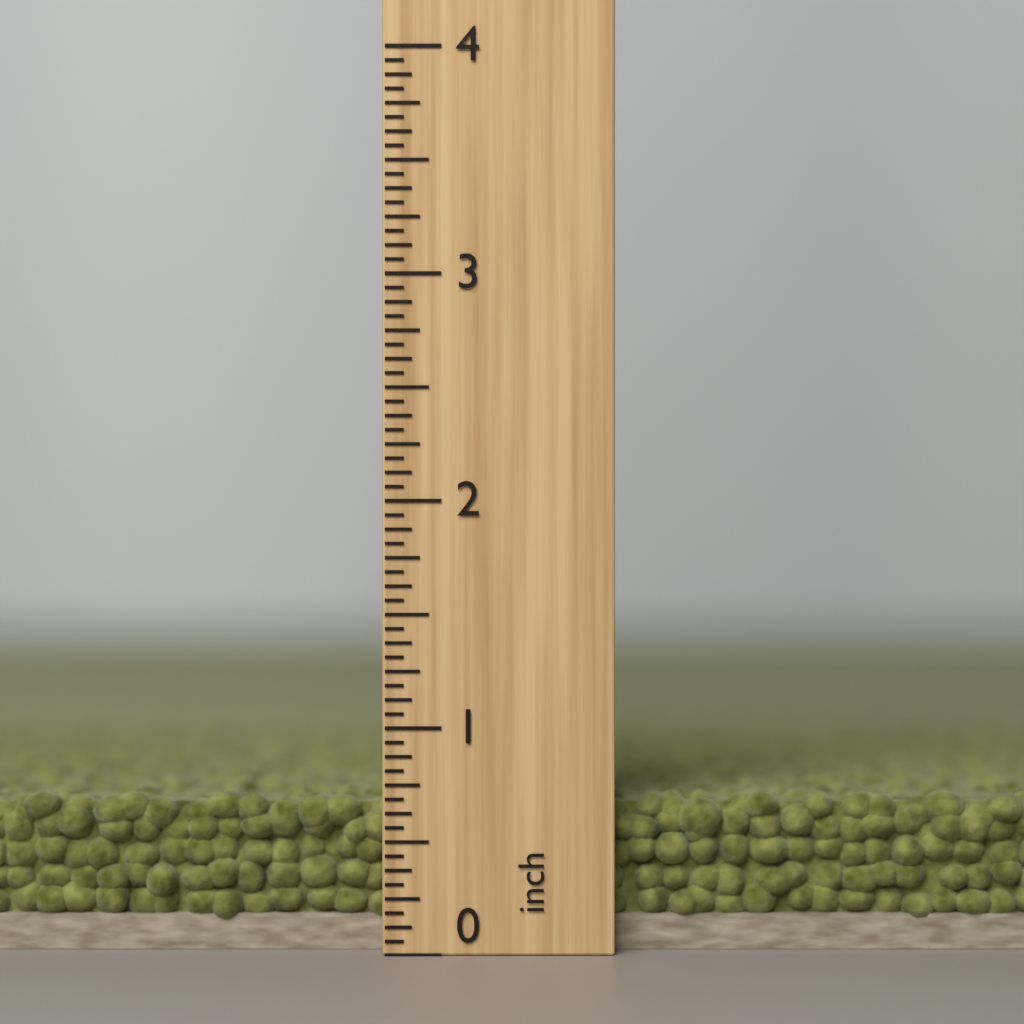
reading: 0.7000 inch
